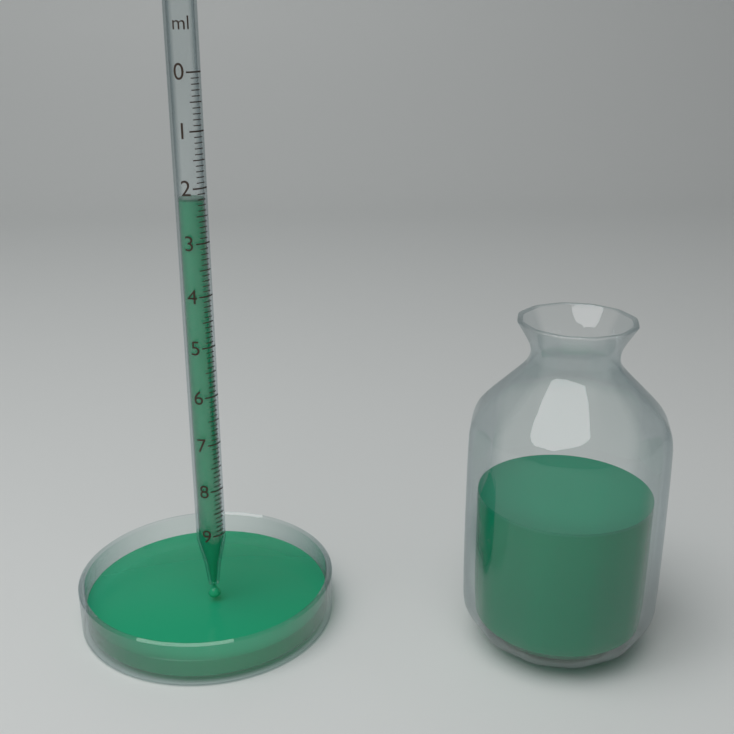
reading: 2.2 ml
